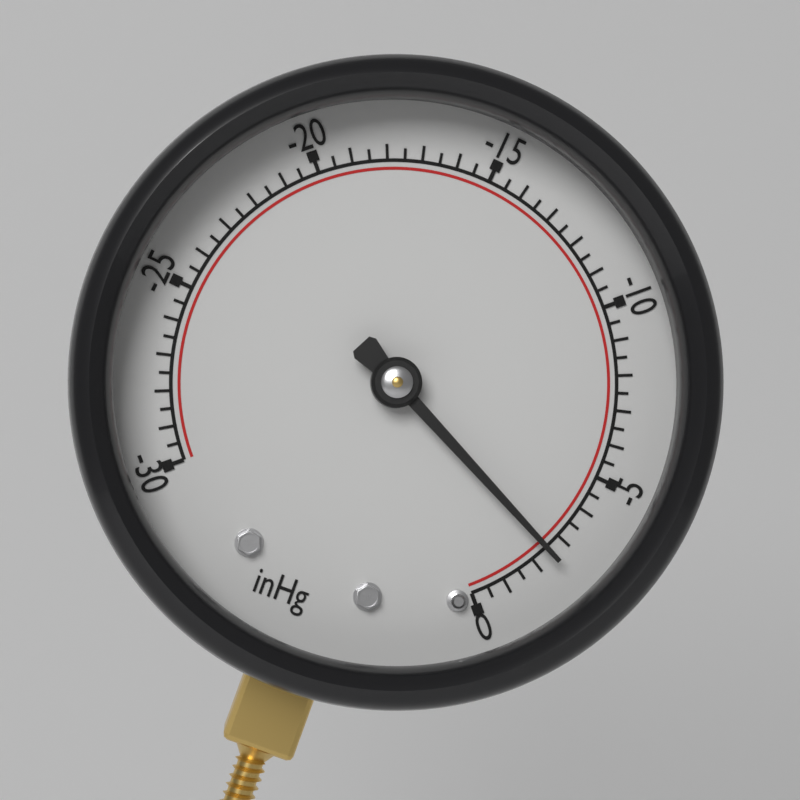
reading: -2.5 inHg
